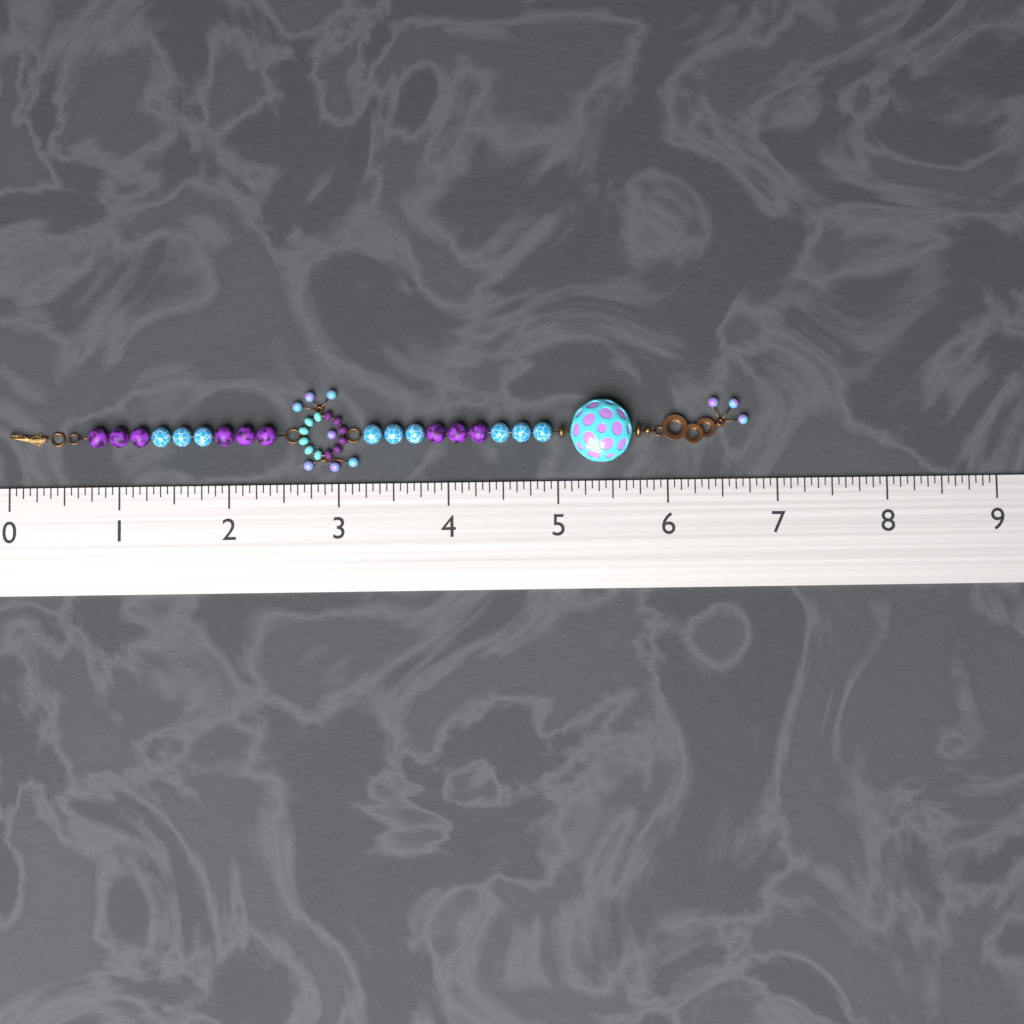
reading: 6.7500 (no unit)
